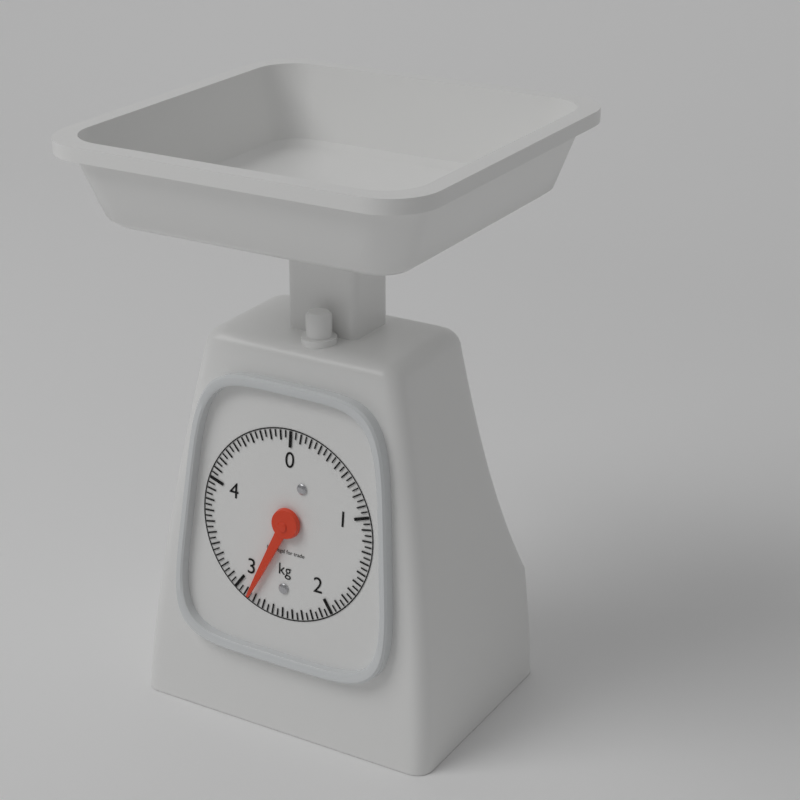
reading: 2.85 kg
